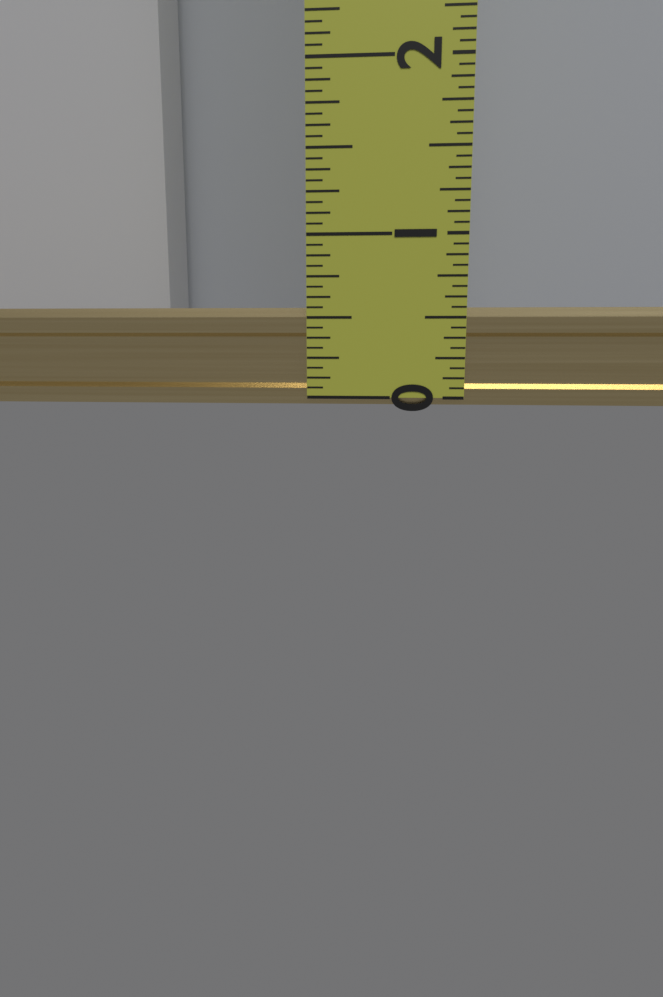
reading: 0.5625 in
